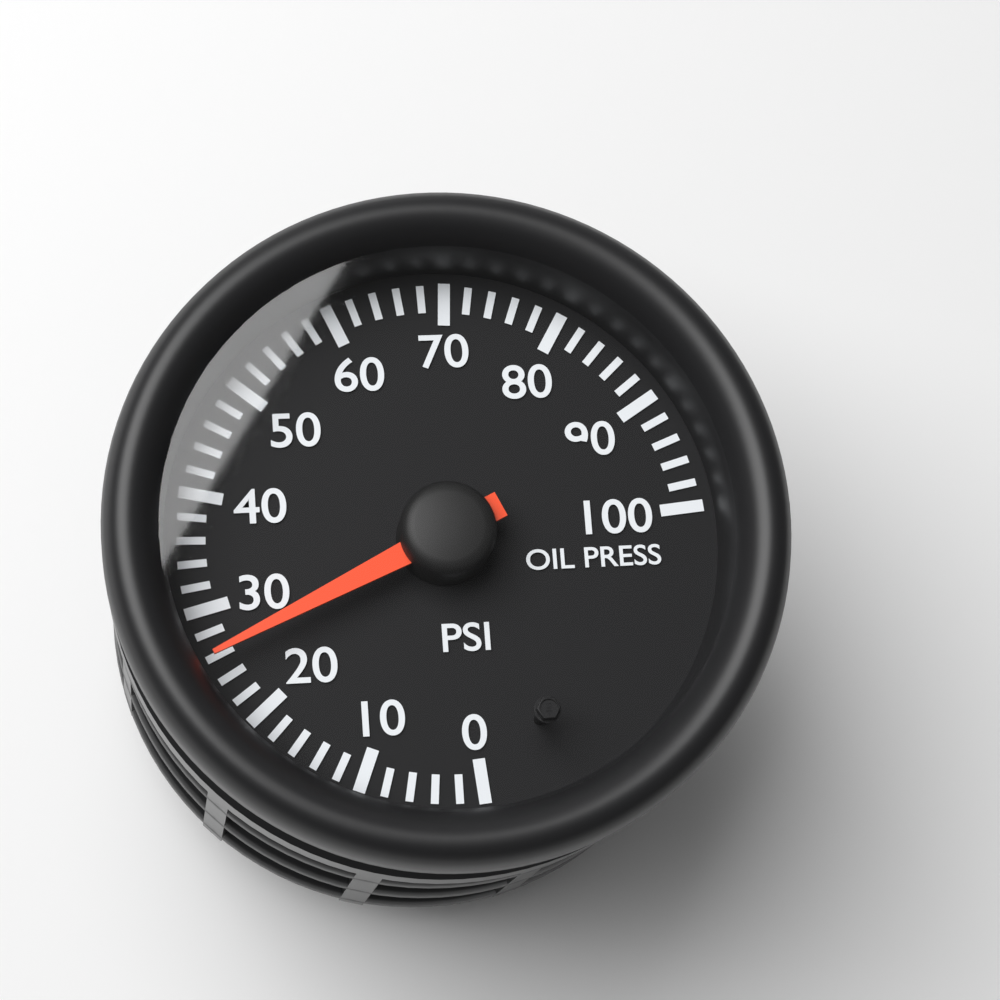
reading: 26 psi
